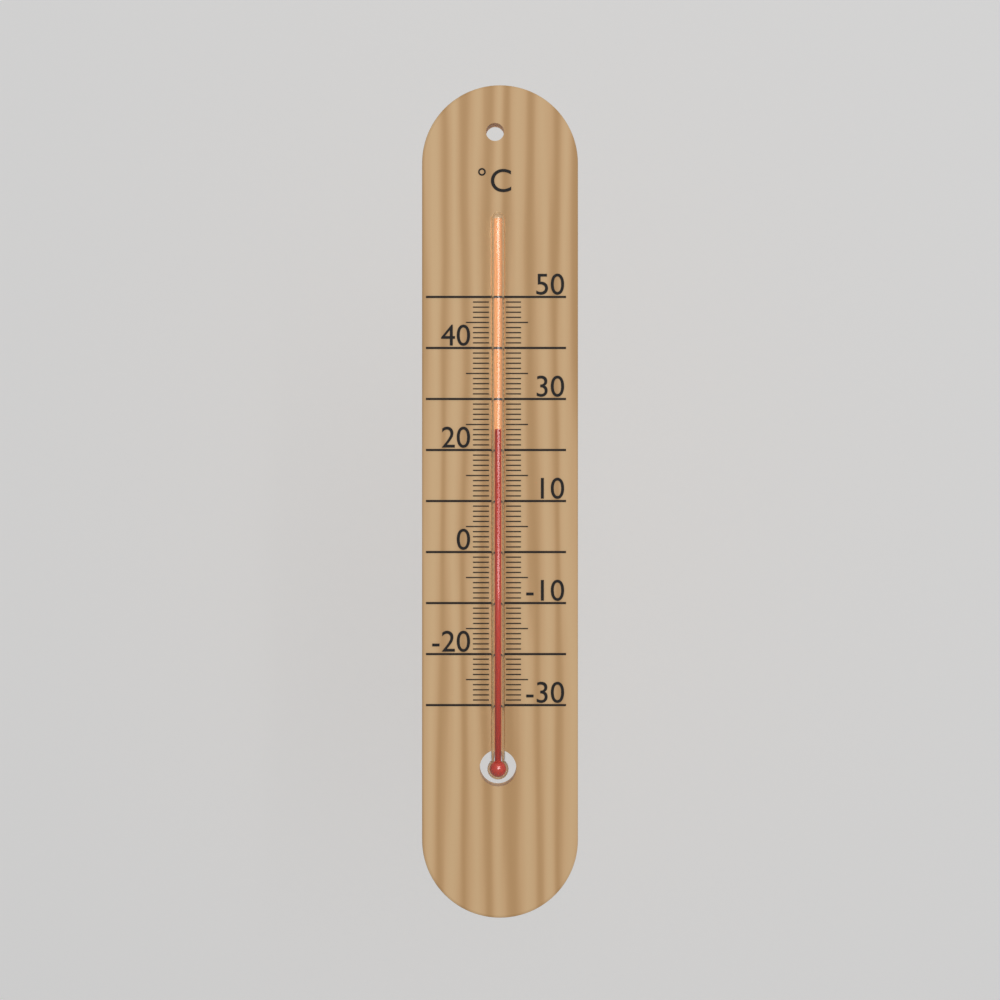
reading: 24 °C
